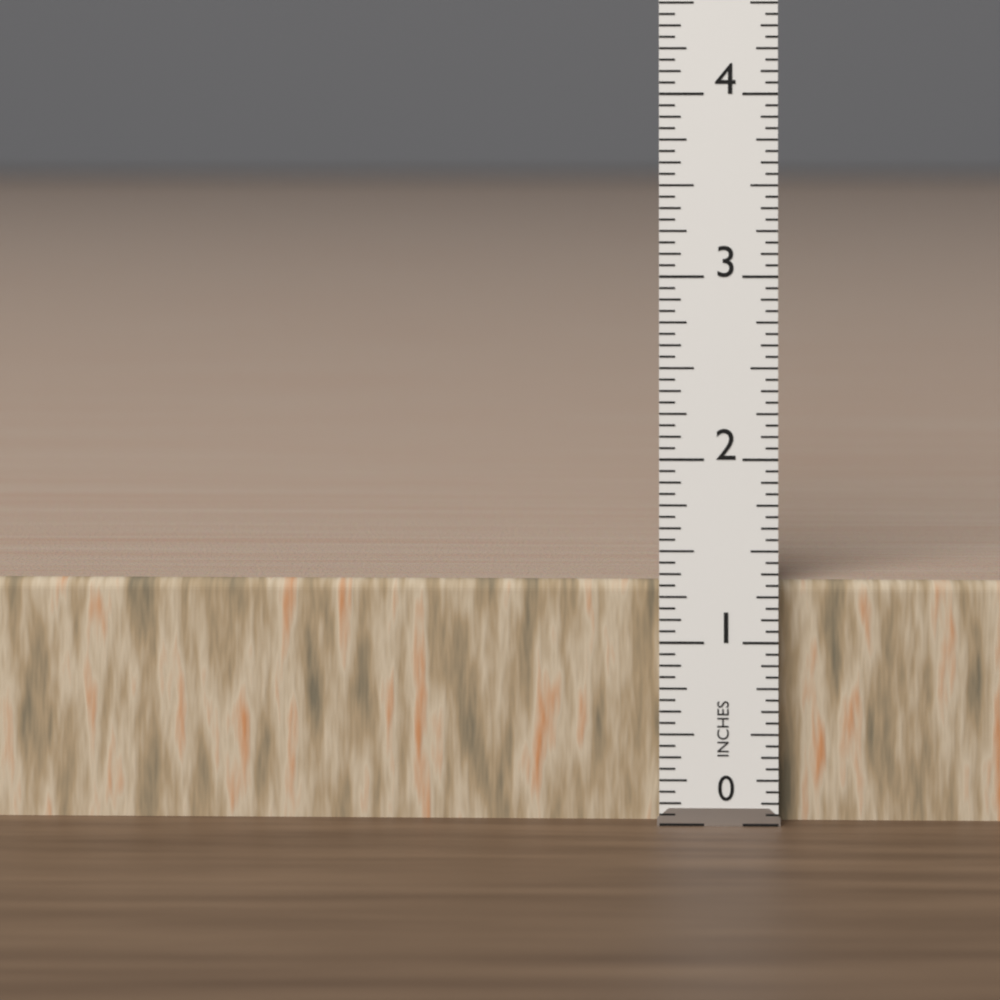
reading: 1.3125 in
